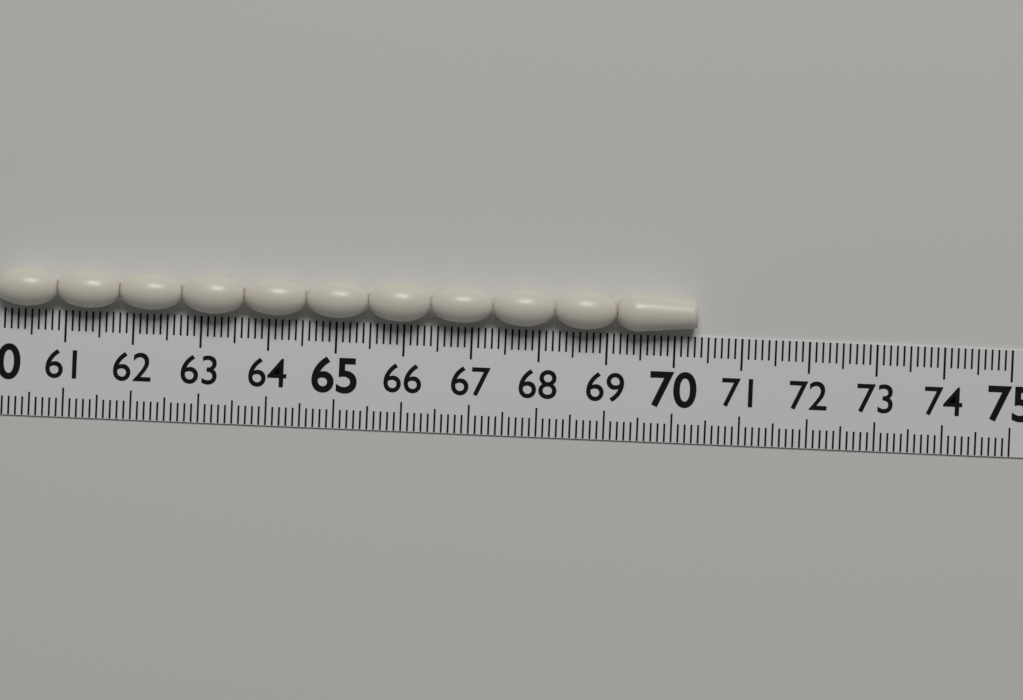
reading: 70.3 (no unit)
